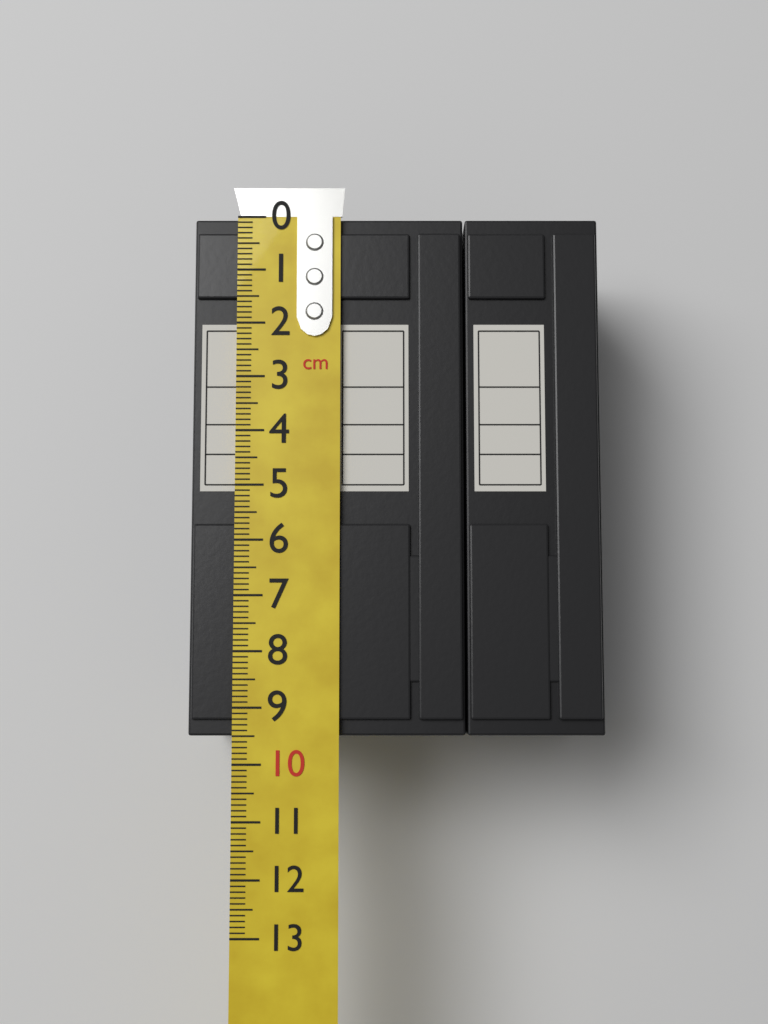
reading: 9.5 cm
